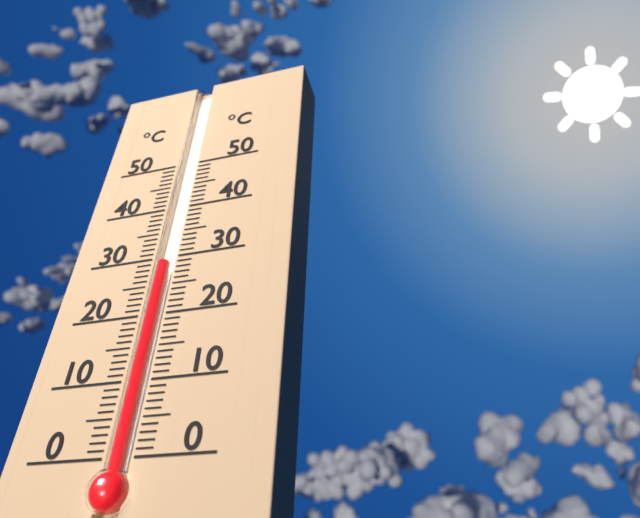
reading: 29 °C
